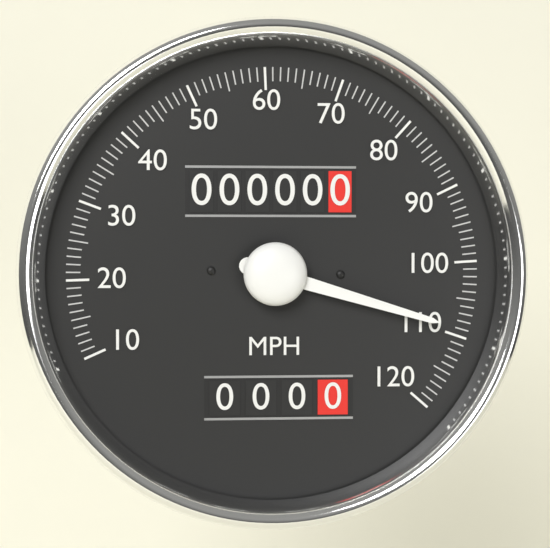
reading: 109 MPH
